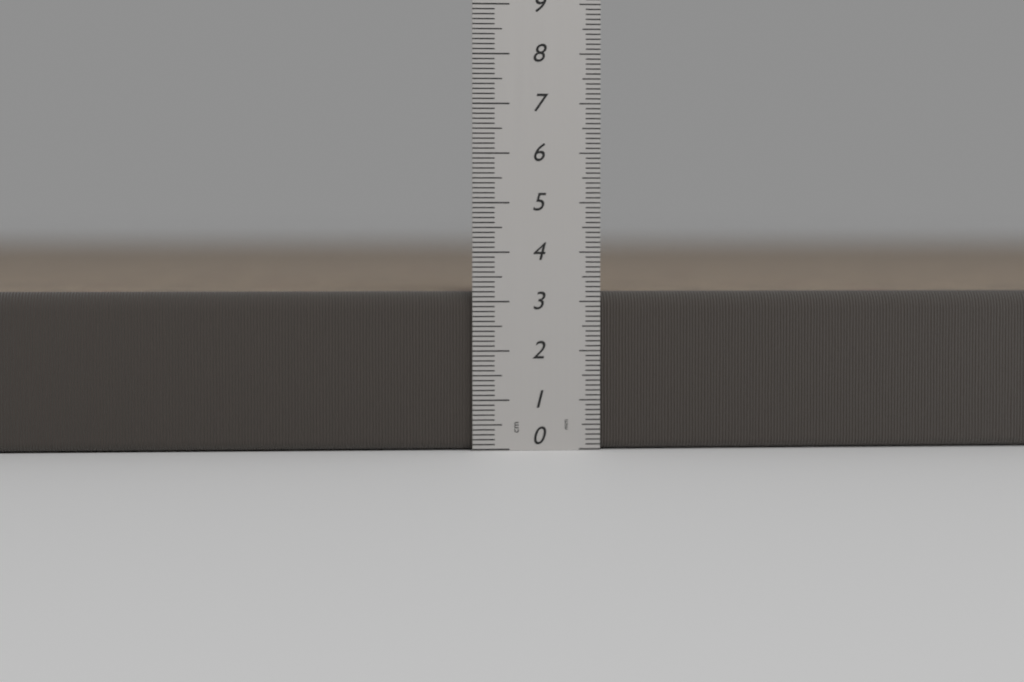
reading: 3.2 cm
